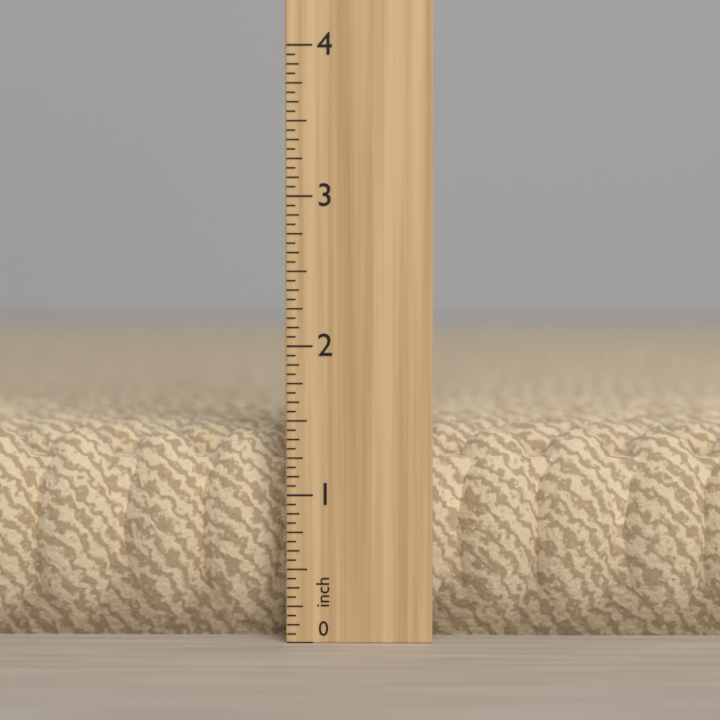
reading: 1.4375 in
